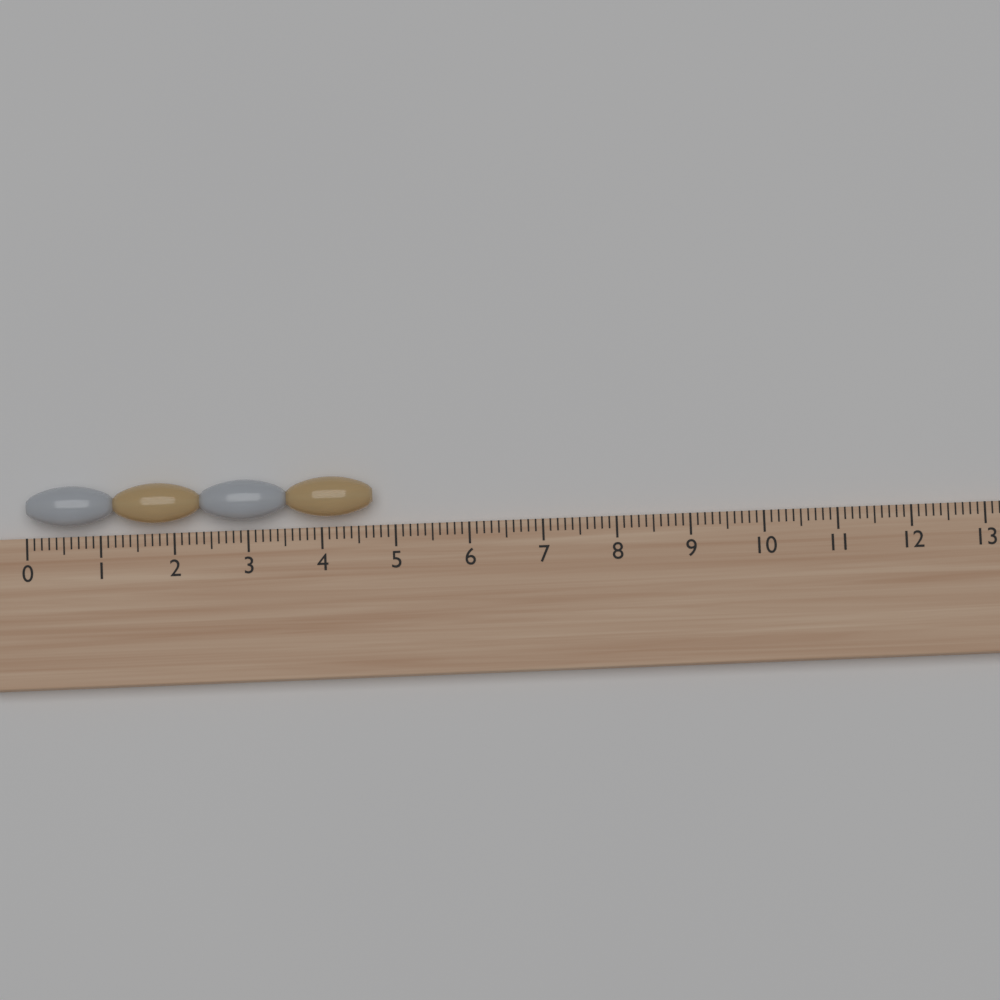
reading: 4.7 (no unit)
